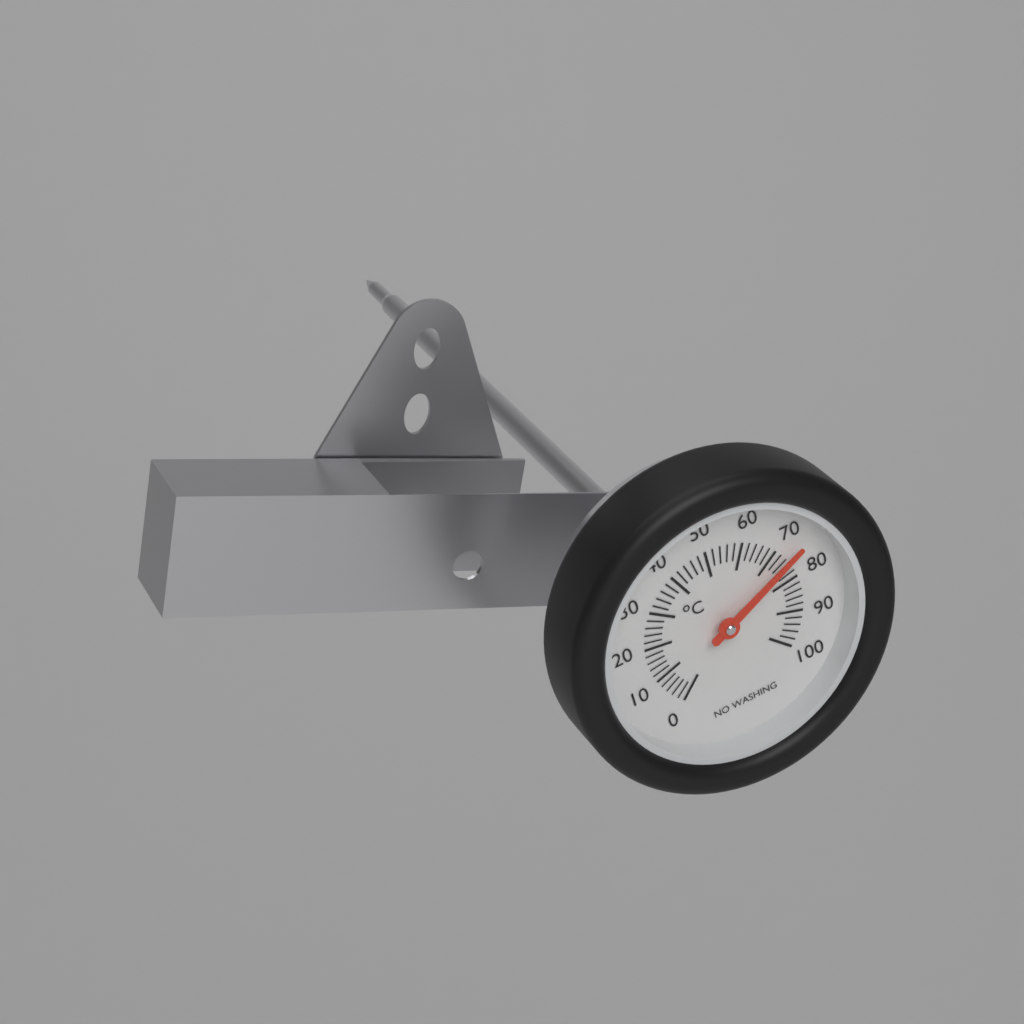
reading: 74 °C
